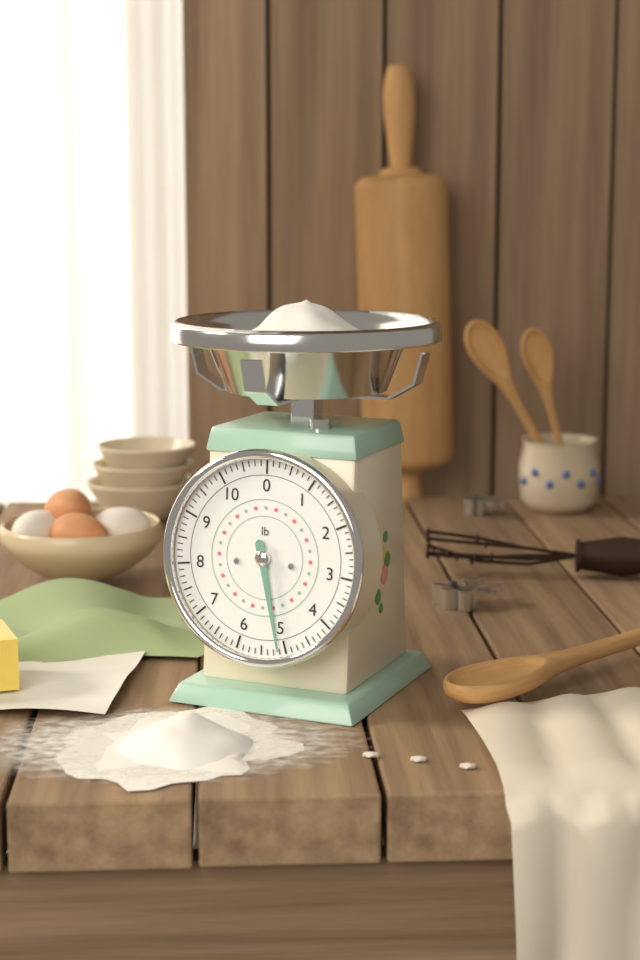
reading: 5.125 lb
